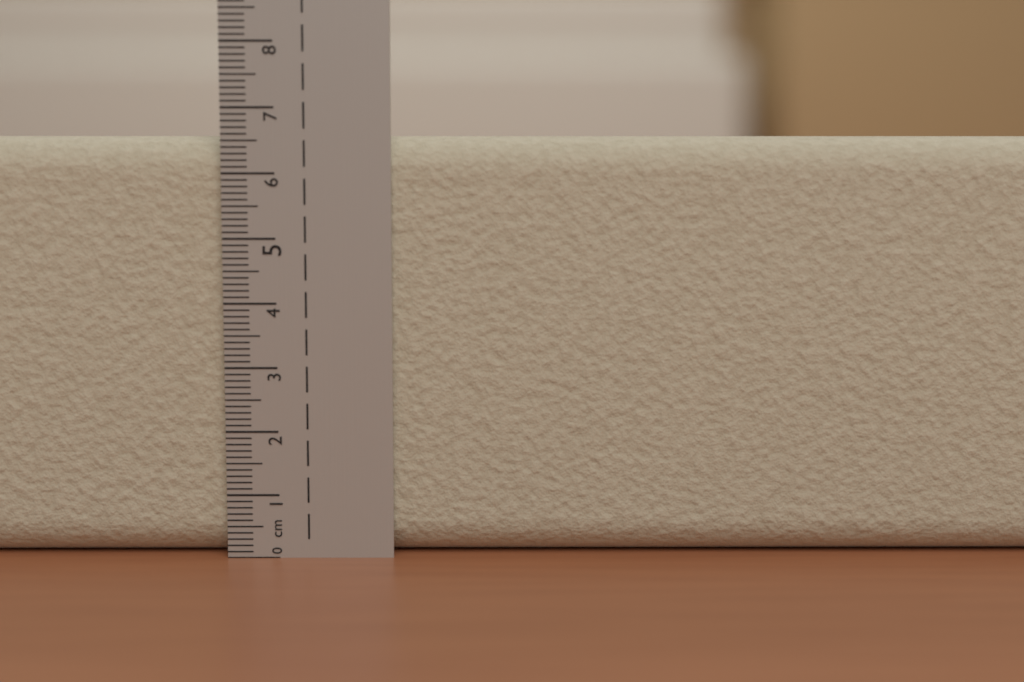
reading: 6.6 cm
